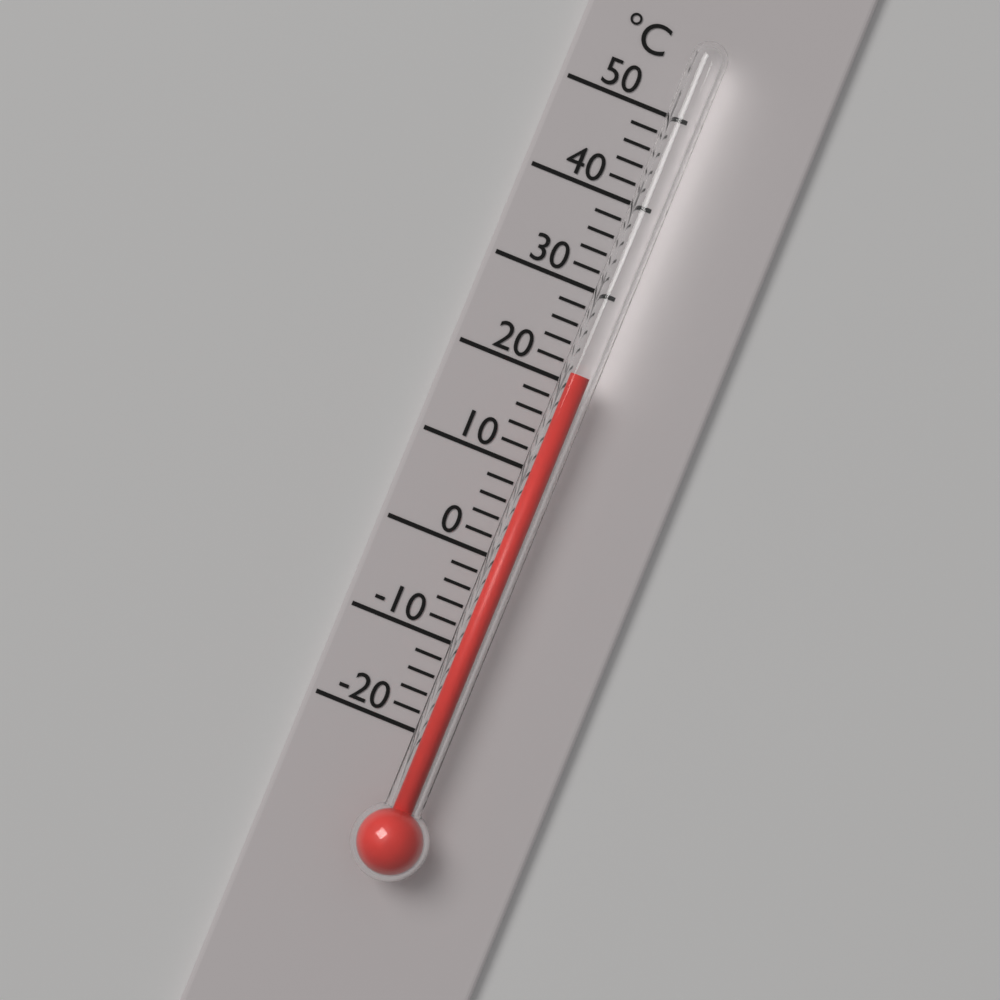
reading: 21 °C
